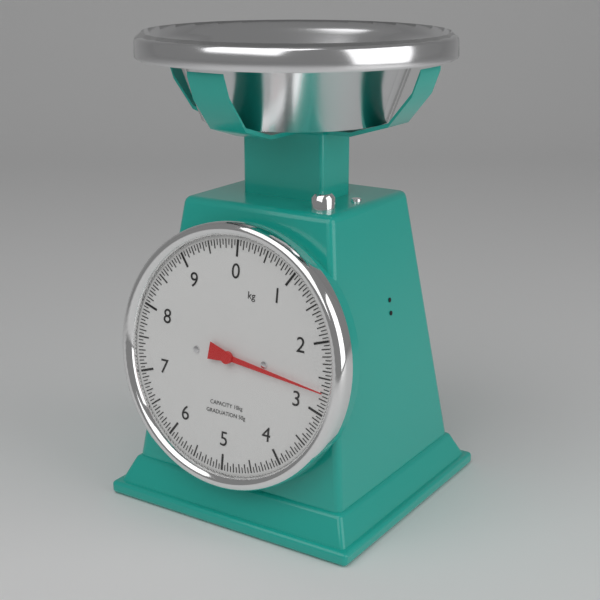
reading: 2.70 kg
